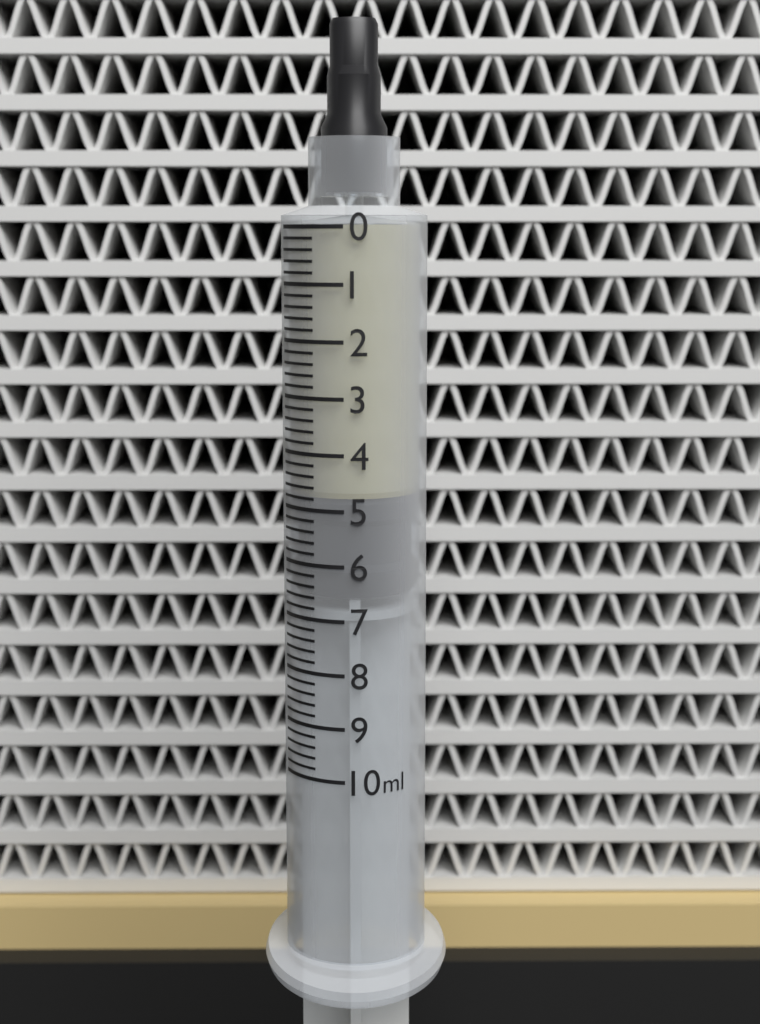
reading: 4.8 ml
